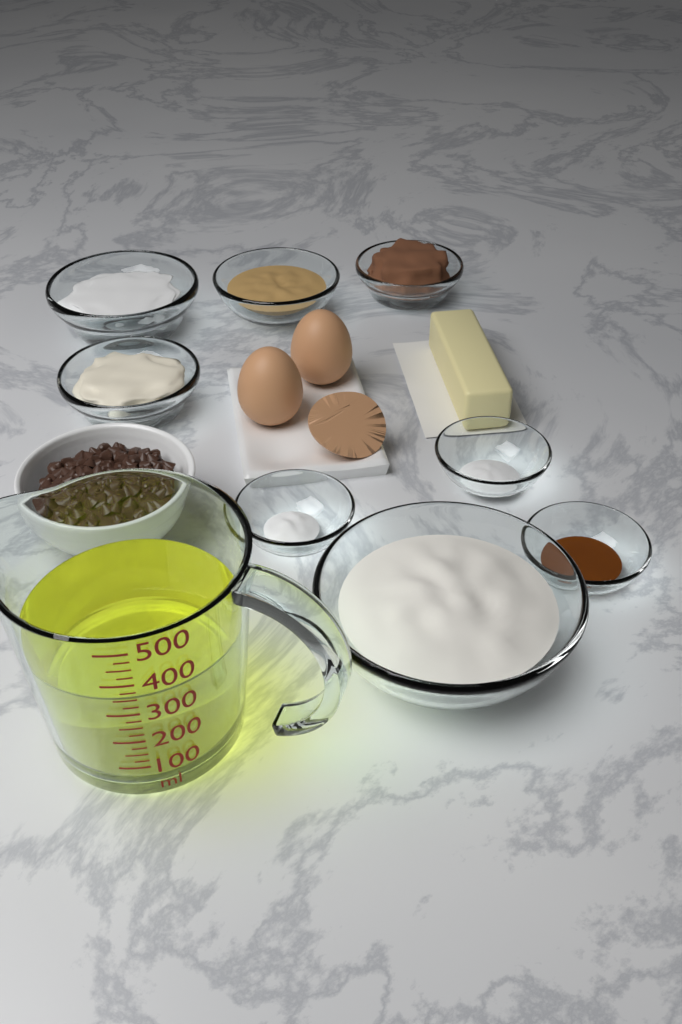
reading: 350 ml
